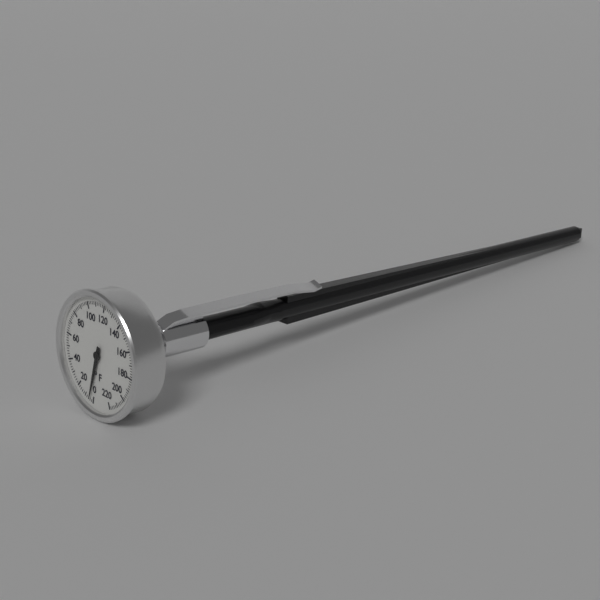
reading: 4 °F
